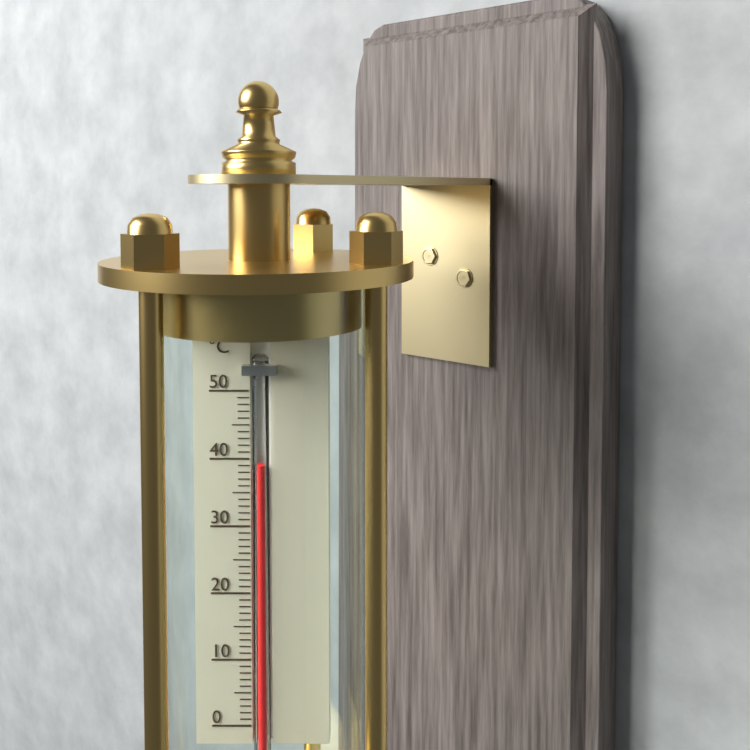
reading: 39 °C
